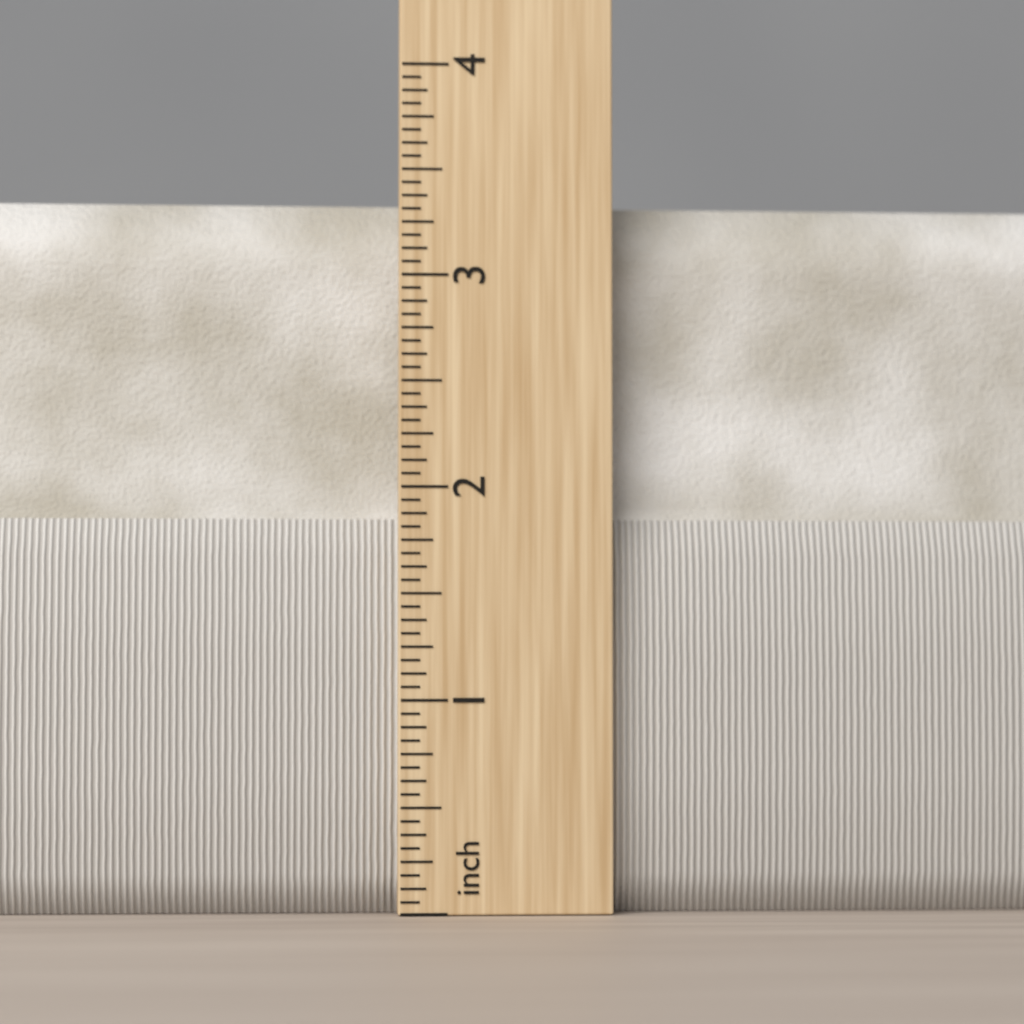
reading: 3.3750 in
